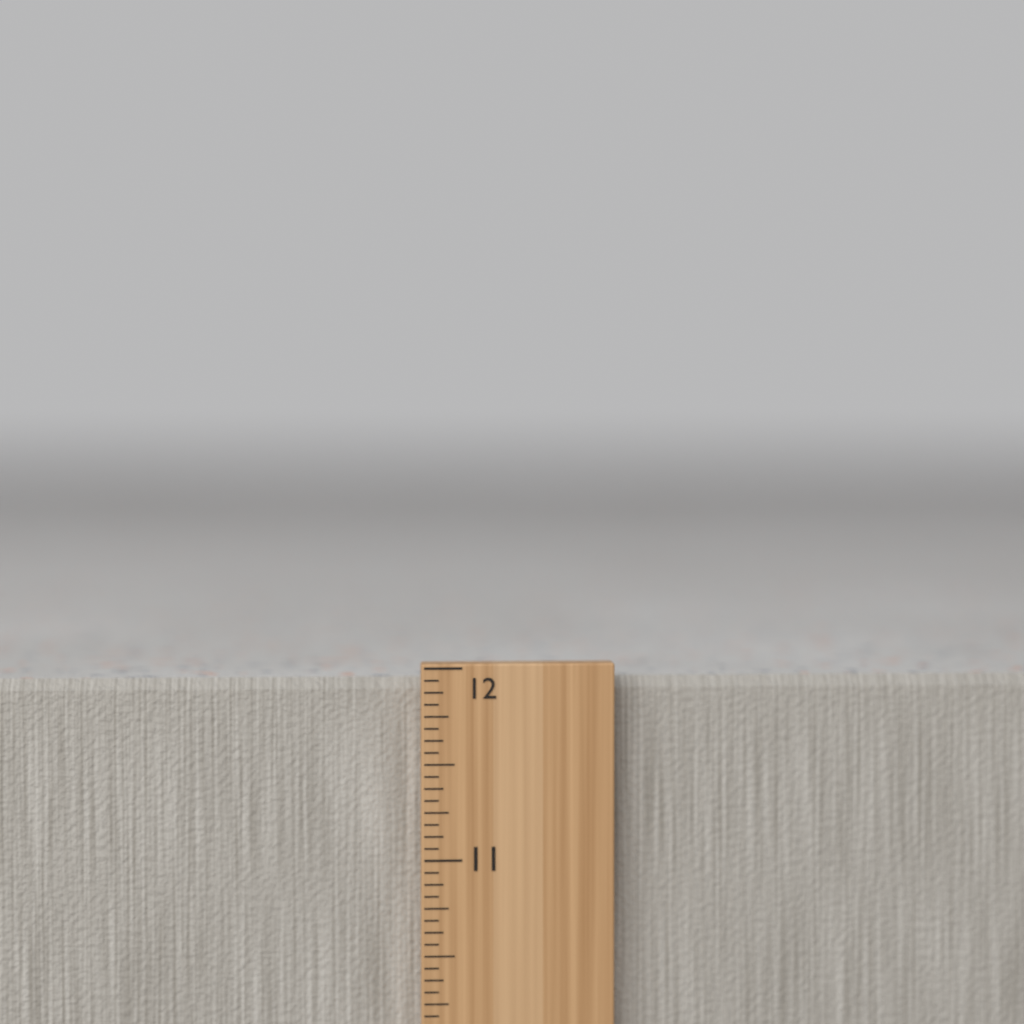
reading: 11.9375 in
